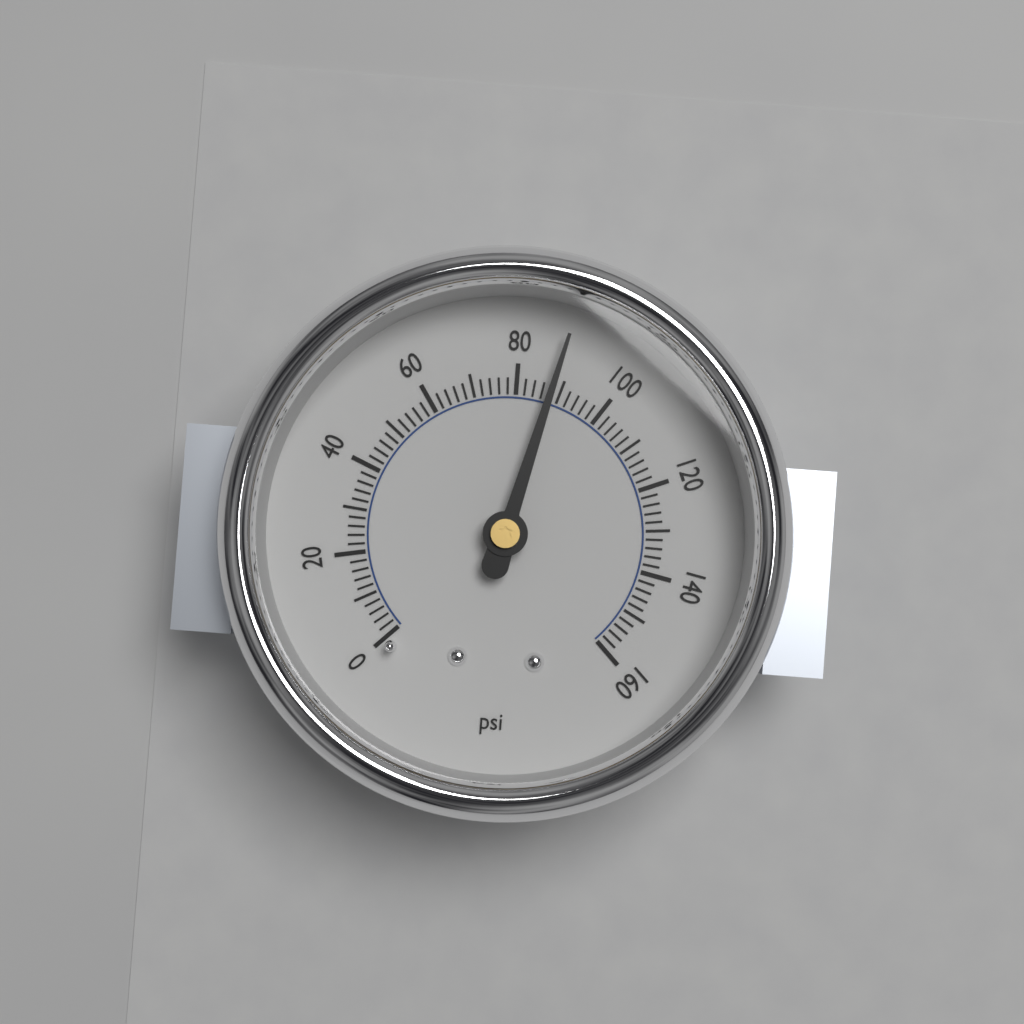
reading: 88 psi
